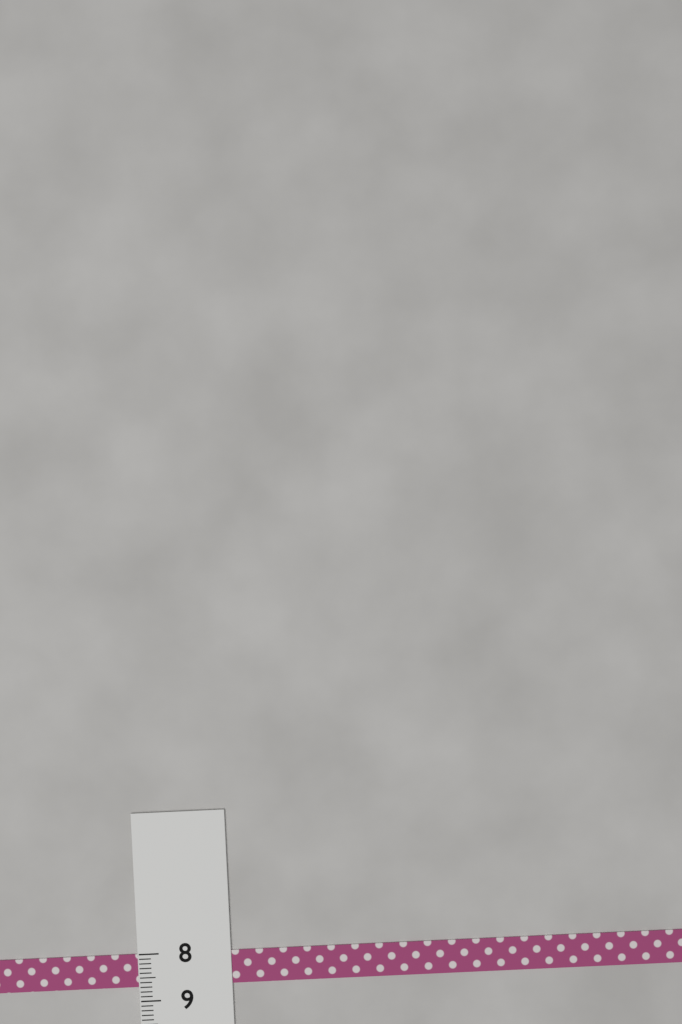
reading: 8.7 (no unit)
